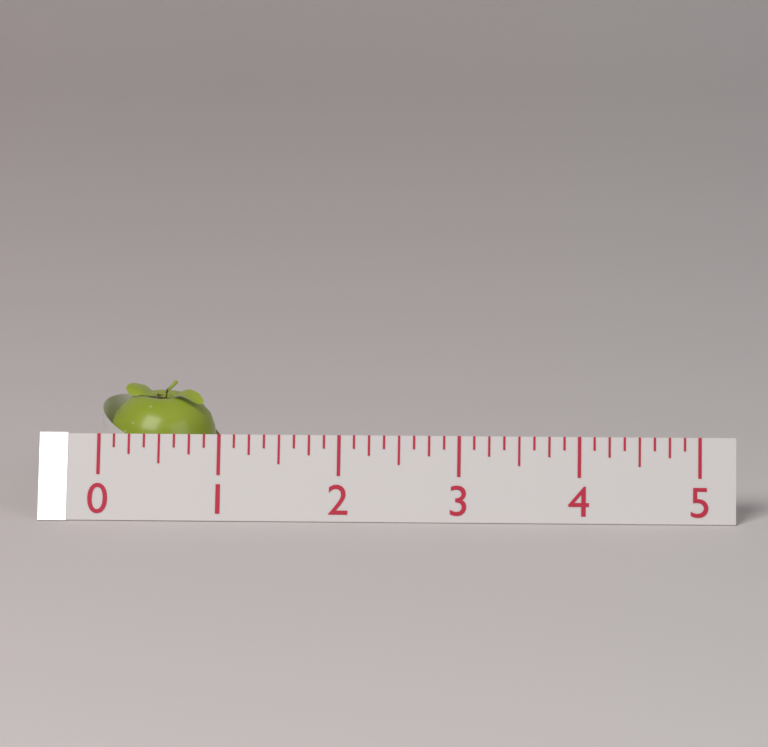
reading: 1.000 (no unit)
